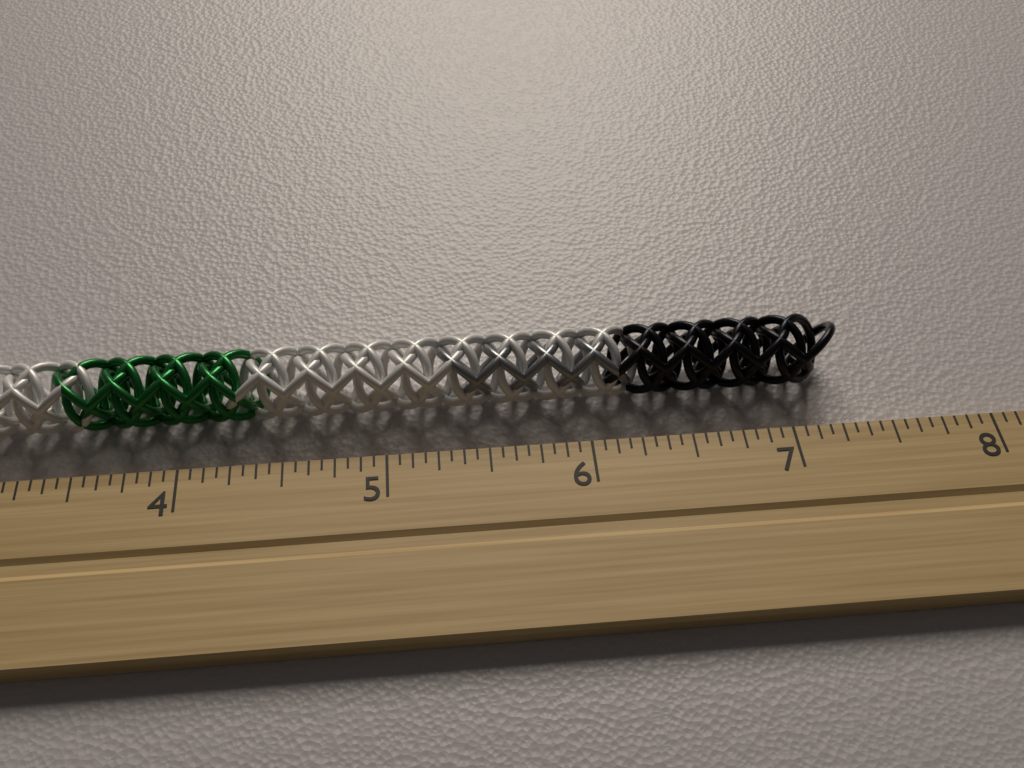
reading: 7.3125 inch
